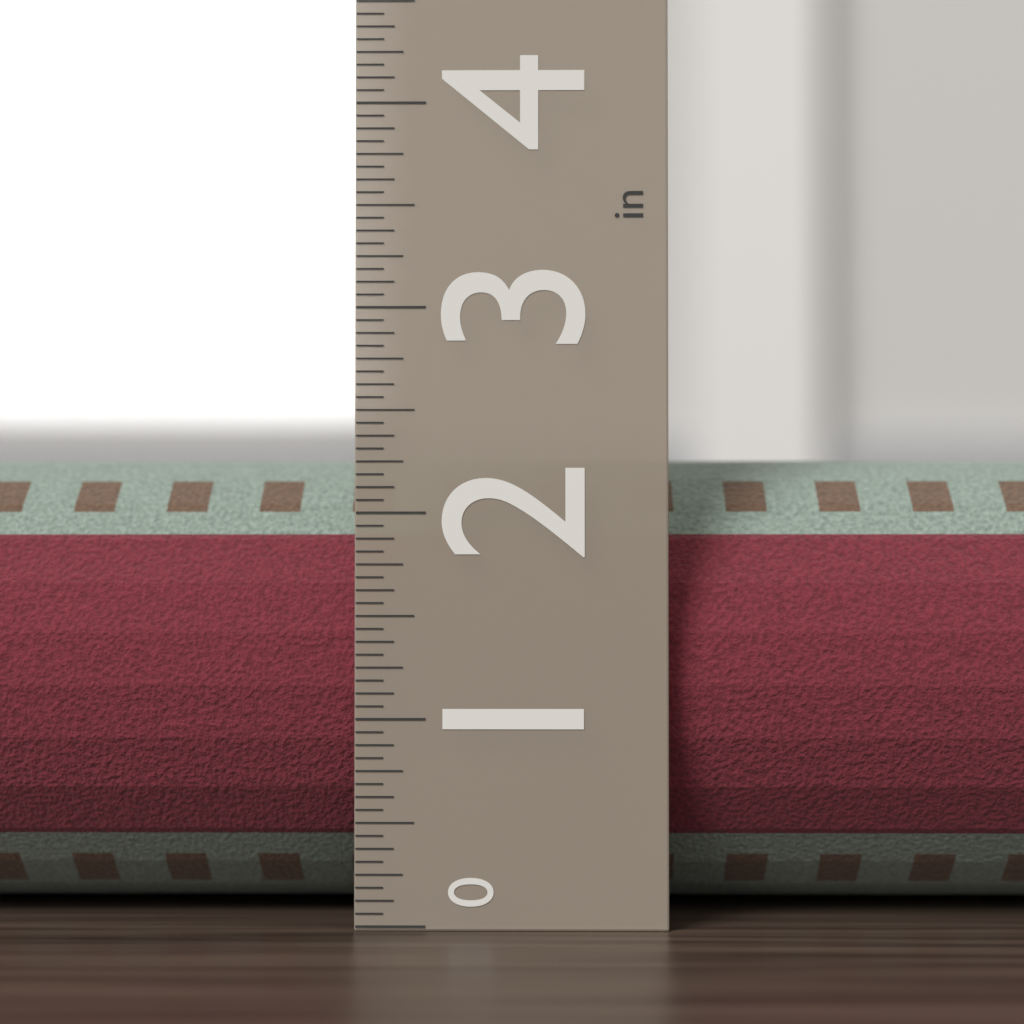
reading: 2.3125 in
